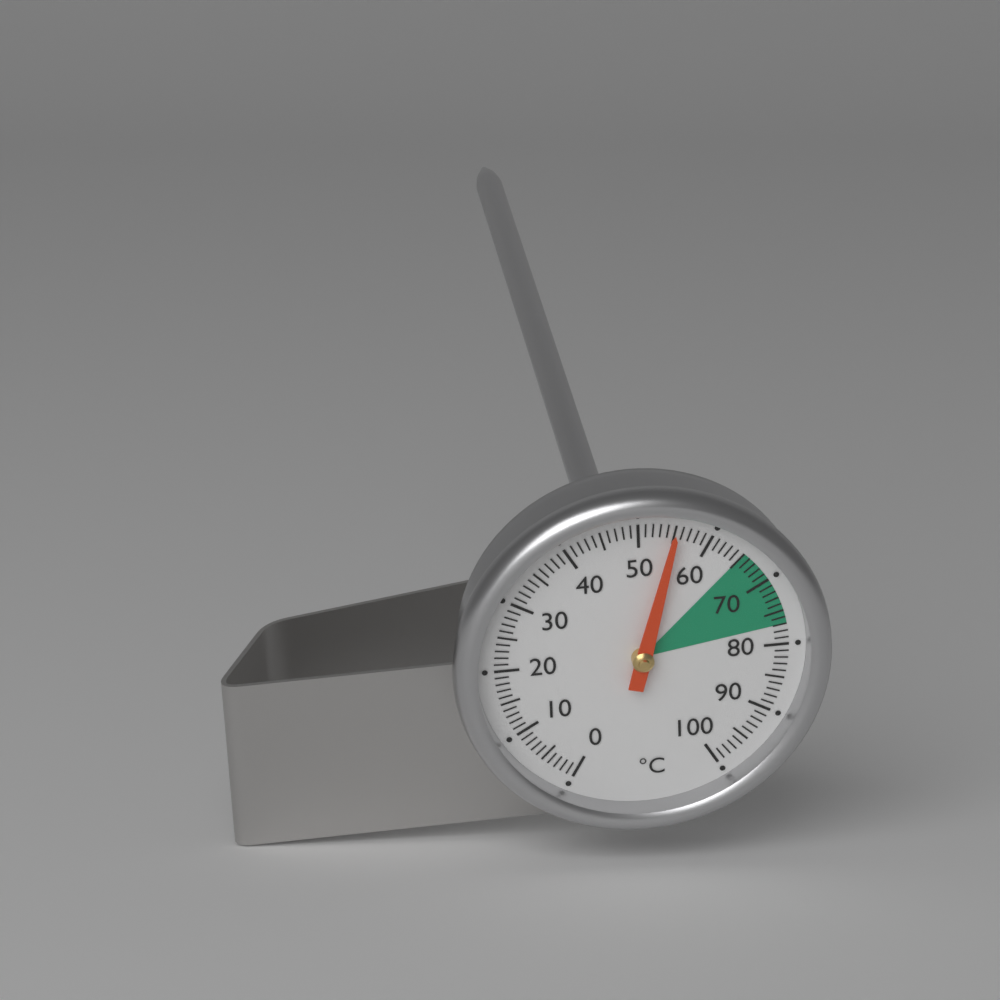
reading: 55 °C
